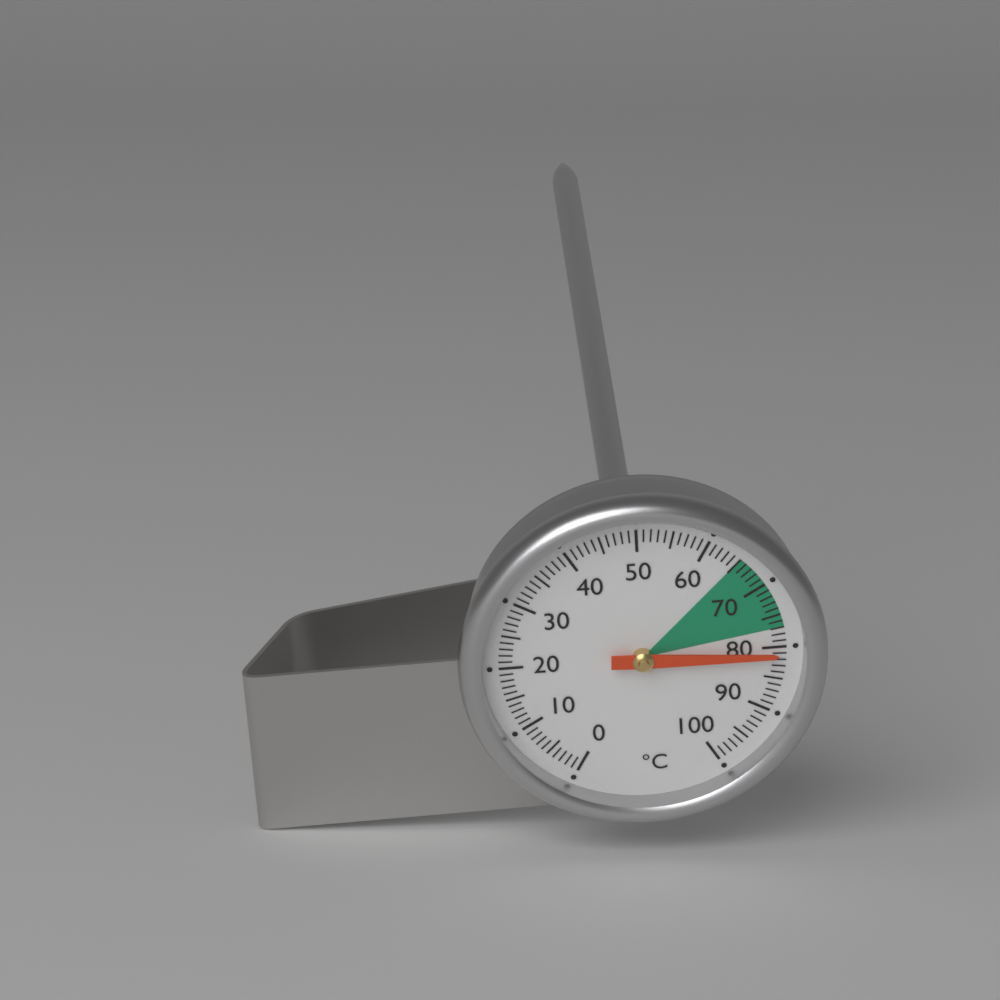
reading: 81 °C
